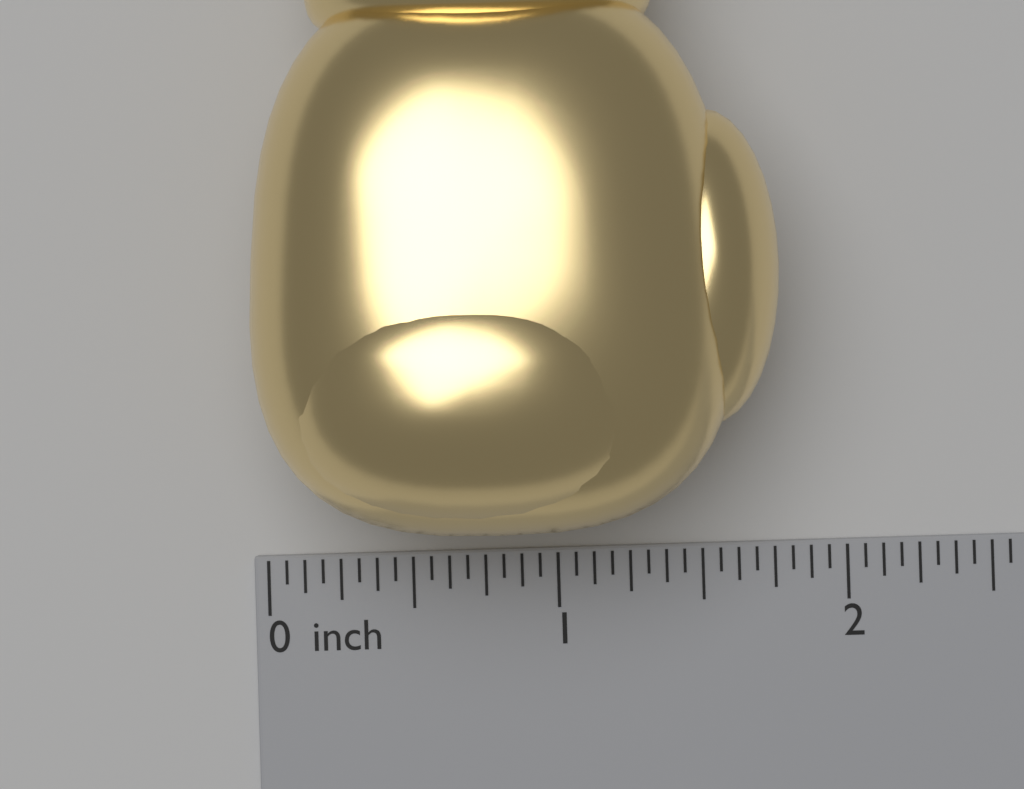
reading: 1.7500 inch
